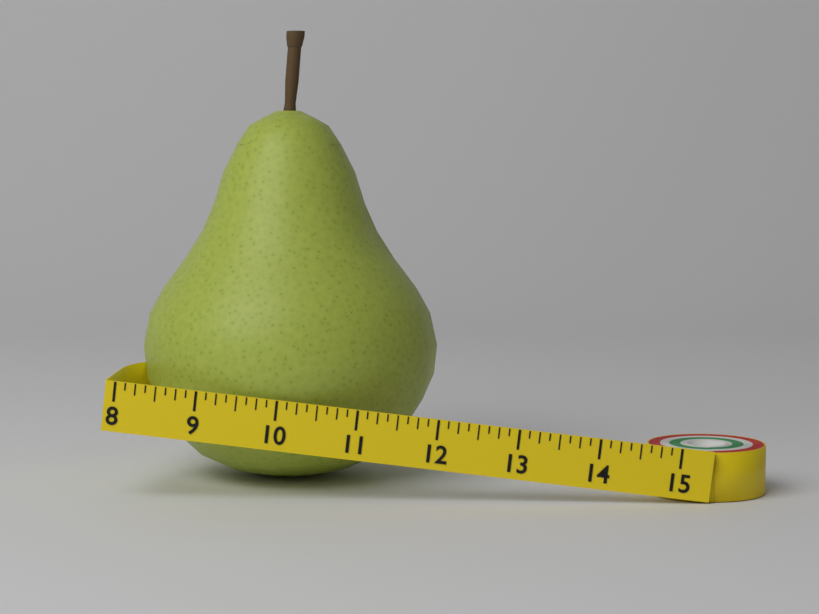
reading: 11.875 (no unit)
